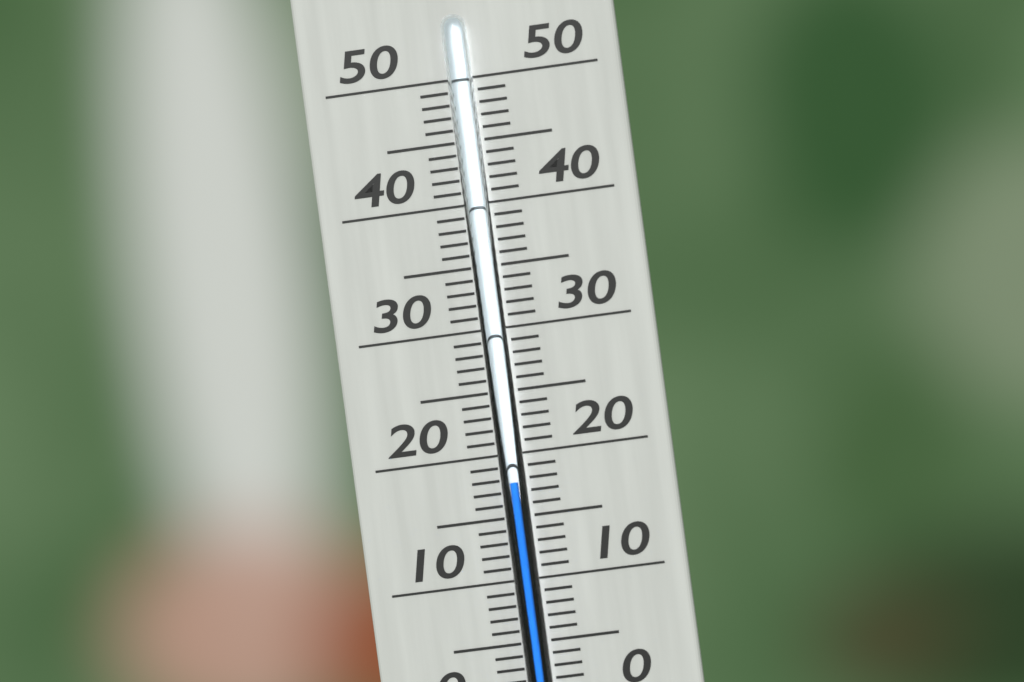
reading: 18 °C
